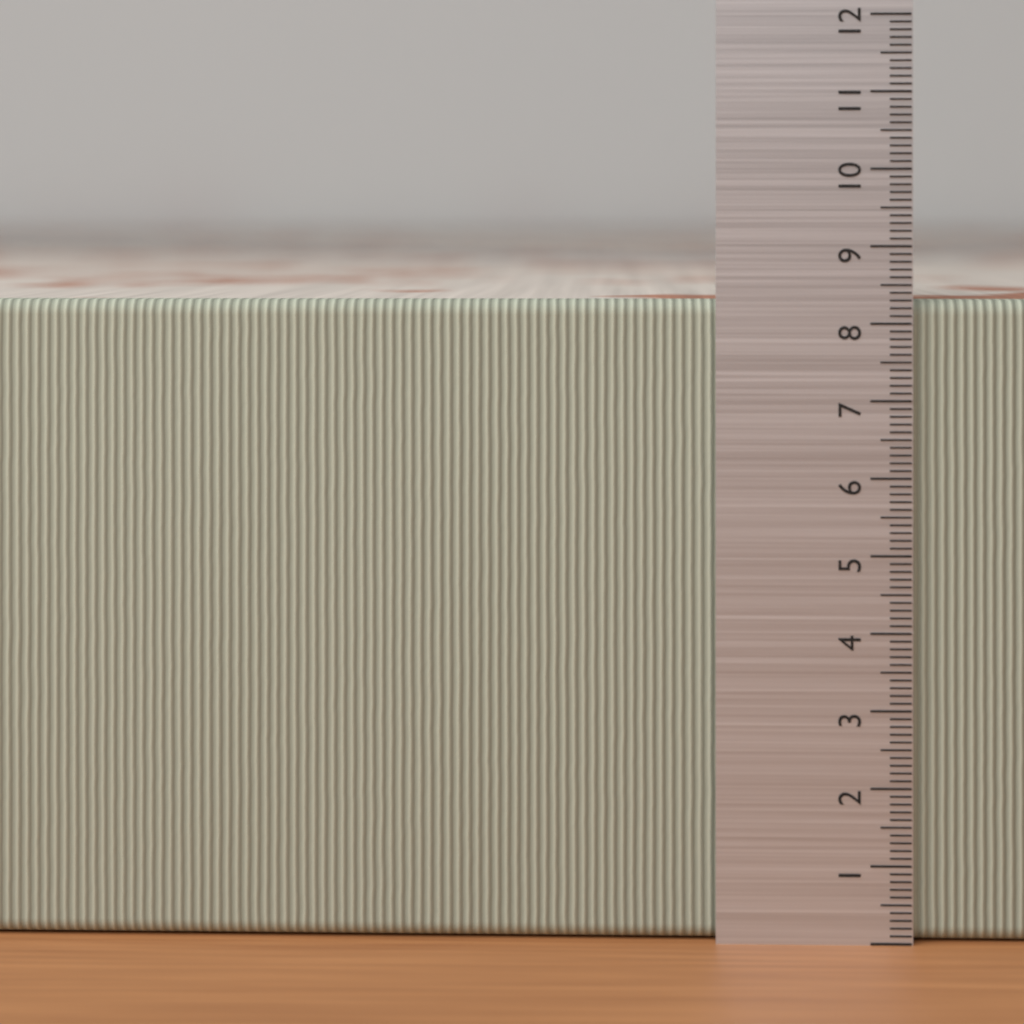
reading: 8.3 (no unit)
